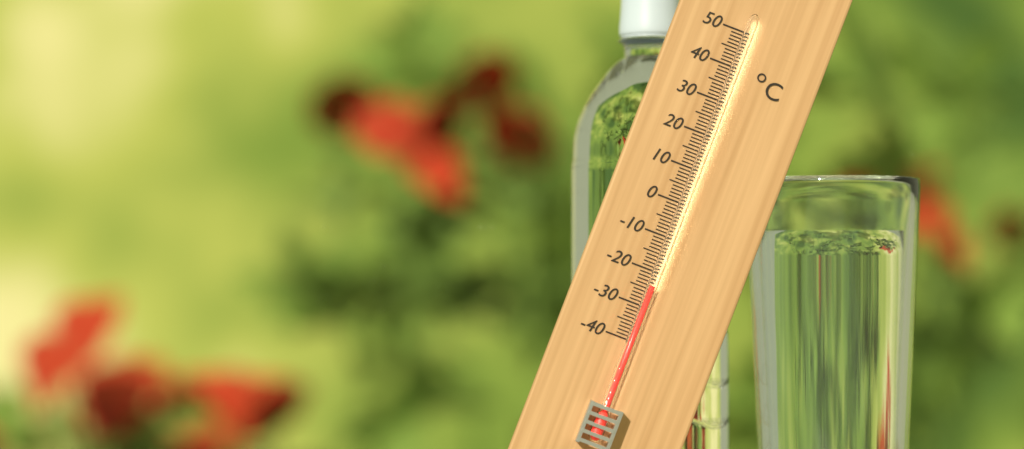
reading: -24 °C
